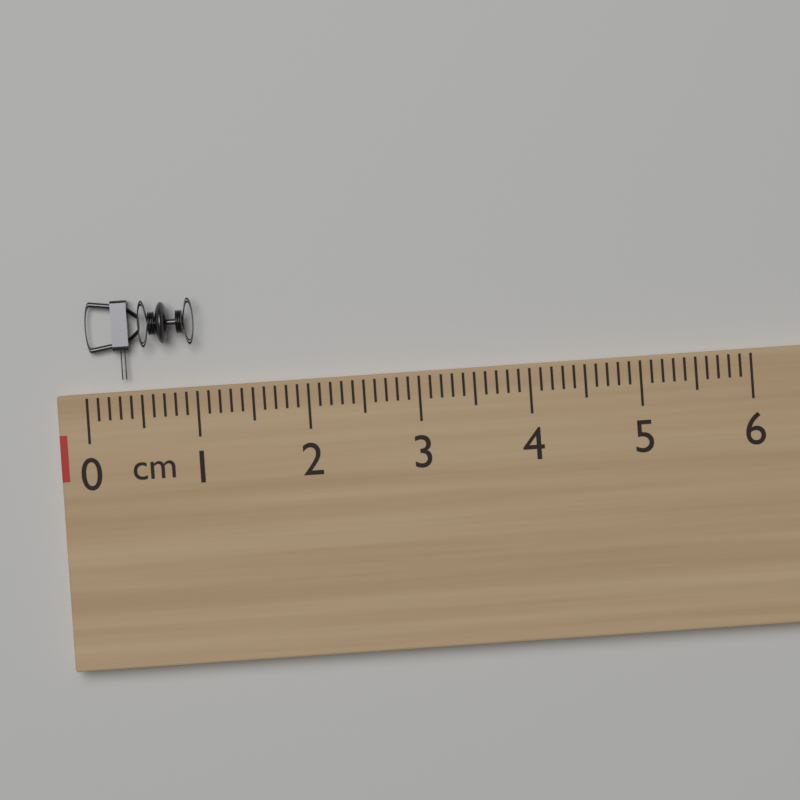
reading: 1.0 cm
